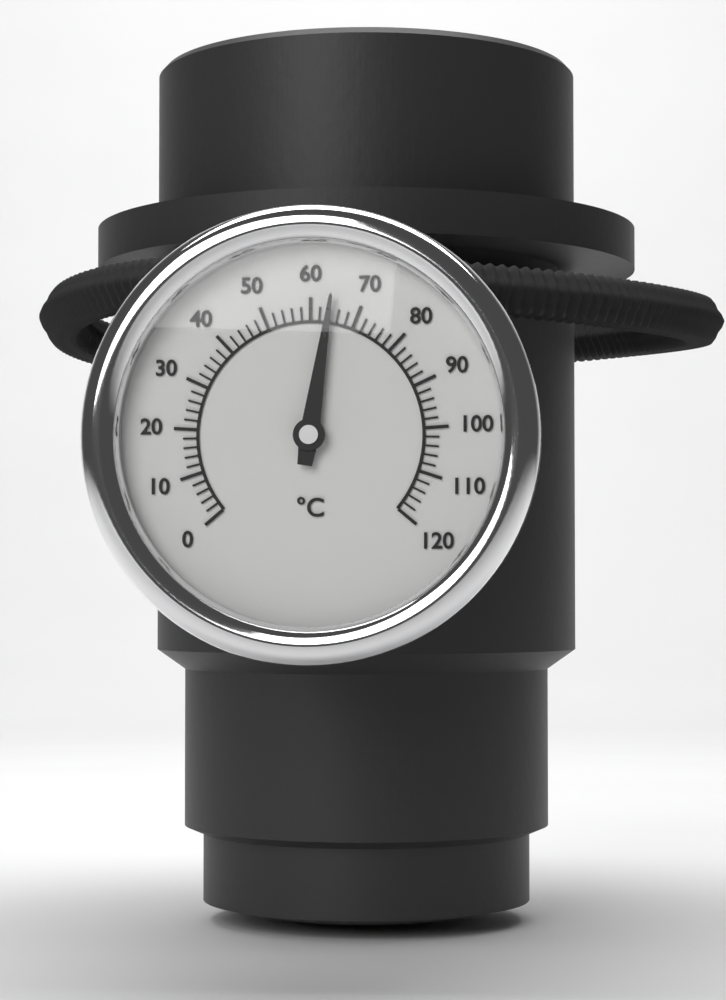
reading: 64 °C
